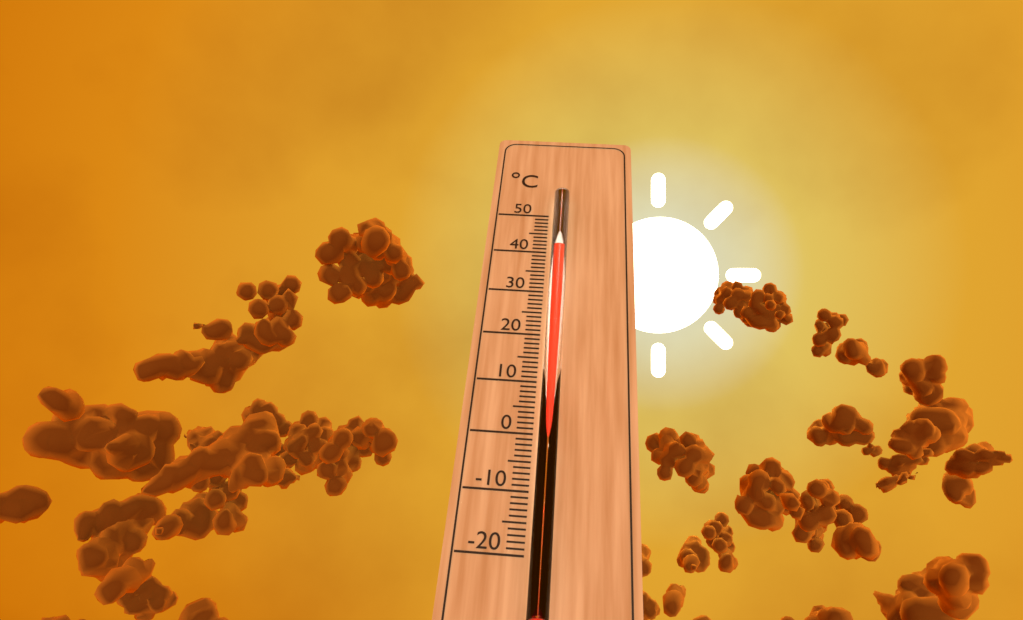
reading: 40 °C
